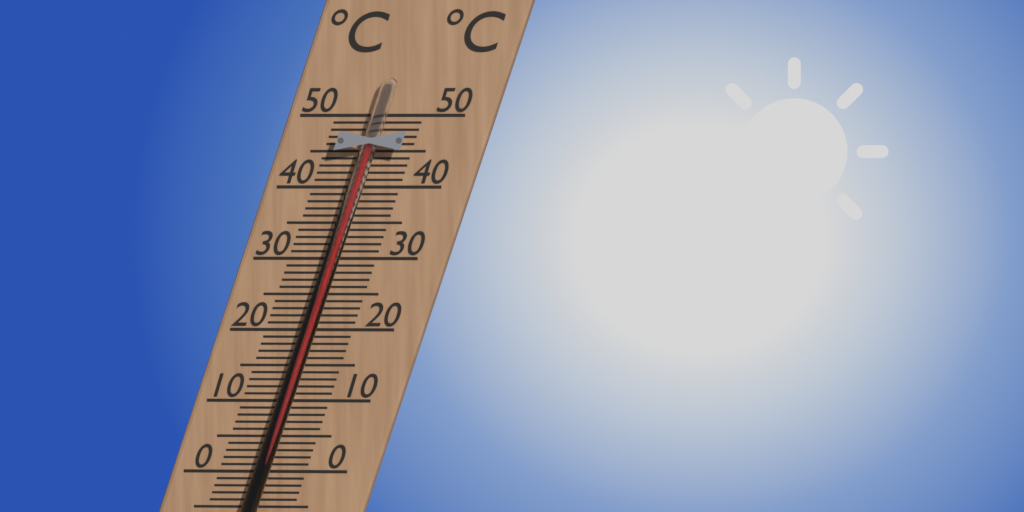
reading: 47 °C
